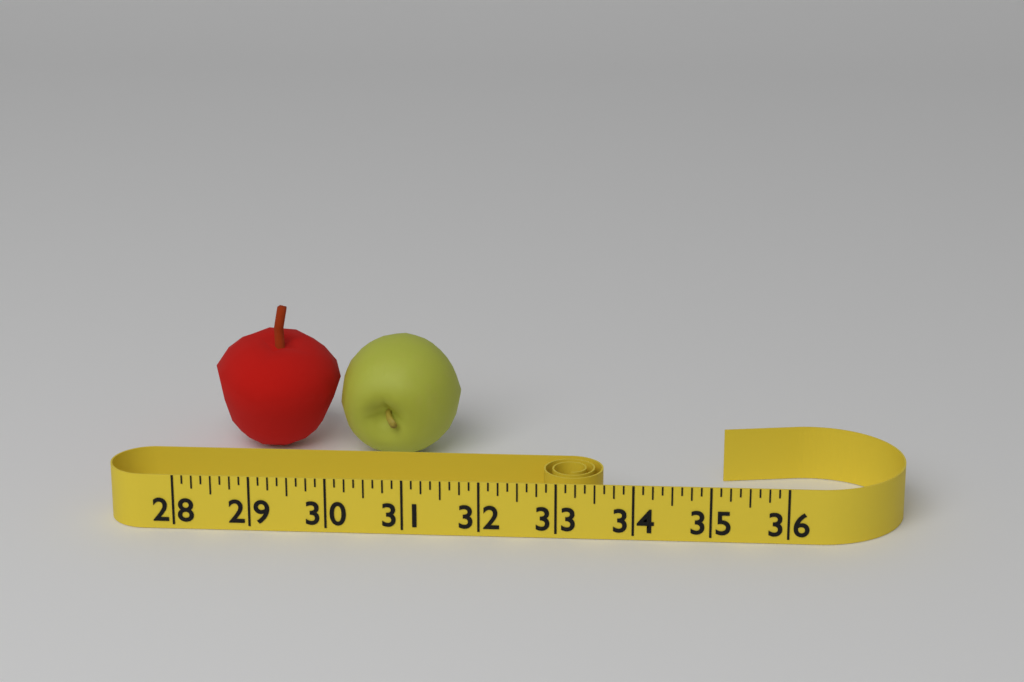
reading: 31.500 (no unit)
